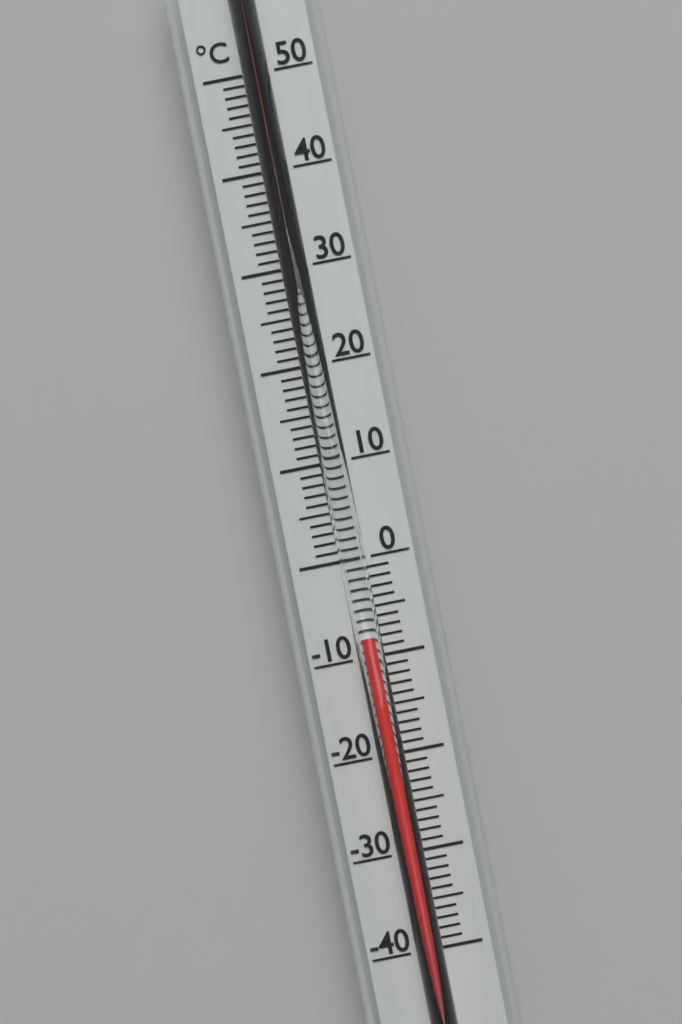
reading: -8 °C
